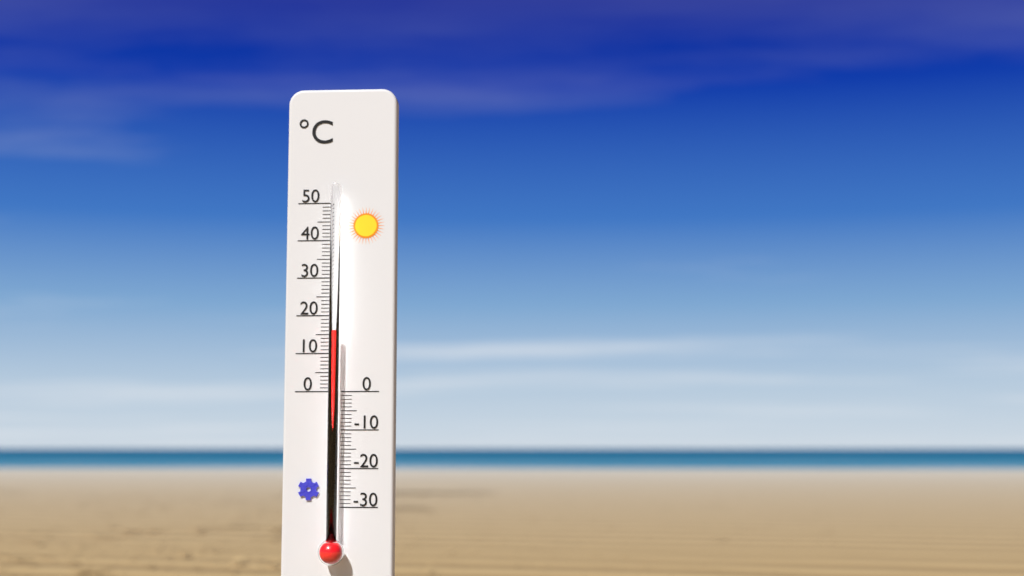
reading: 16 °C
